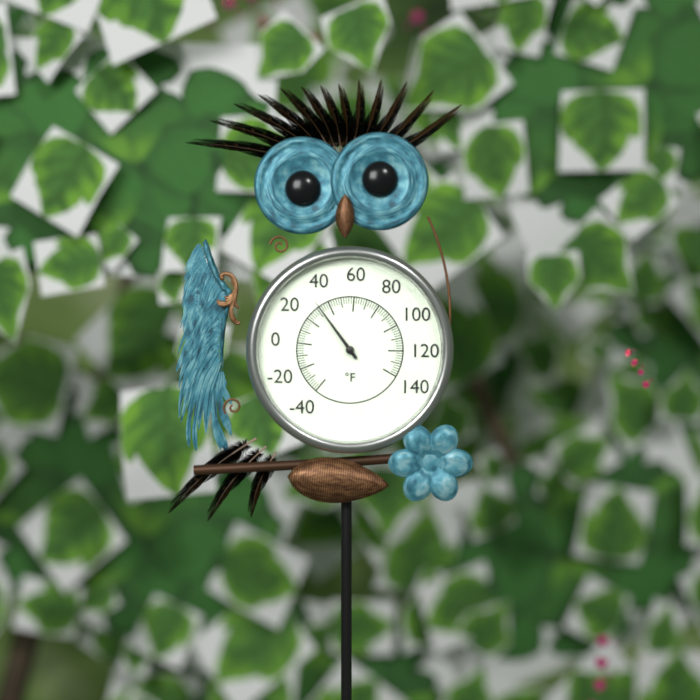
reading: 32 °F
